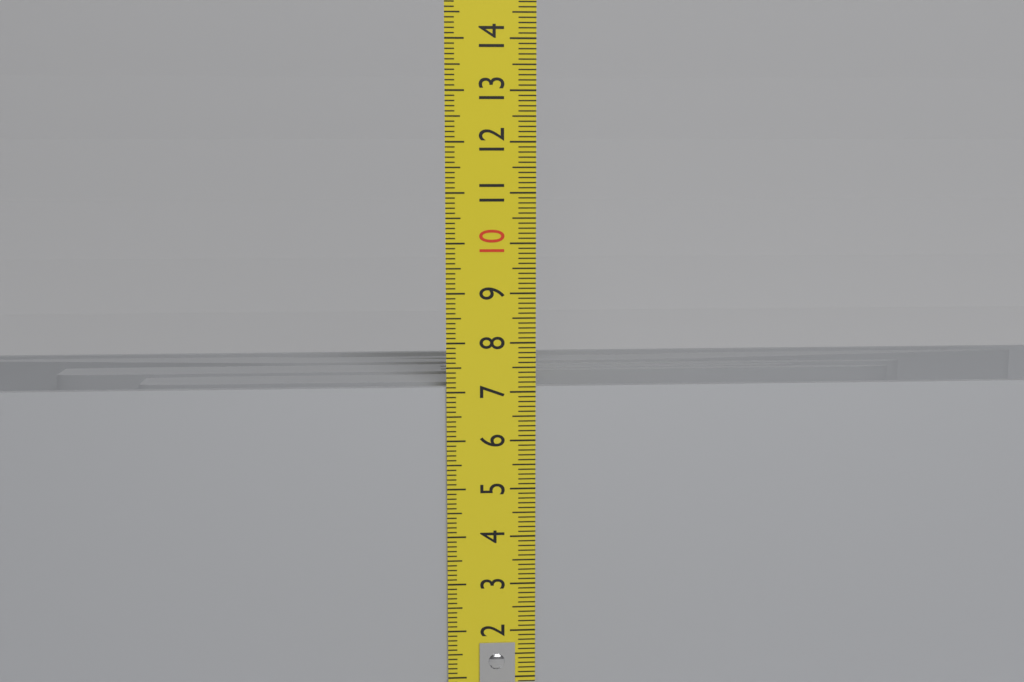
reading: 7.1 cm
